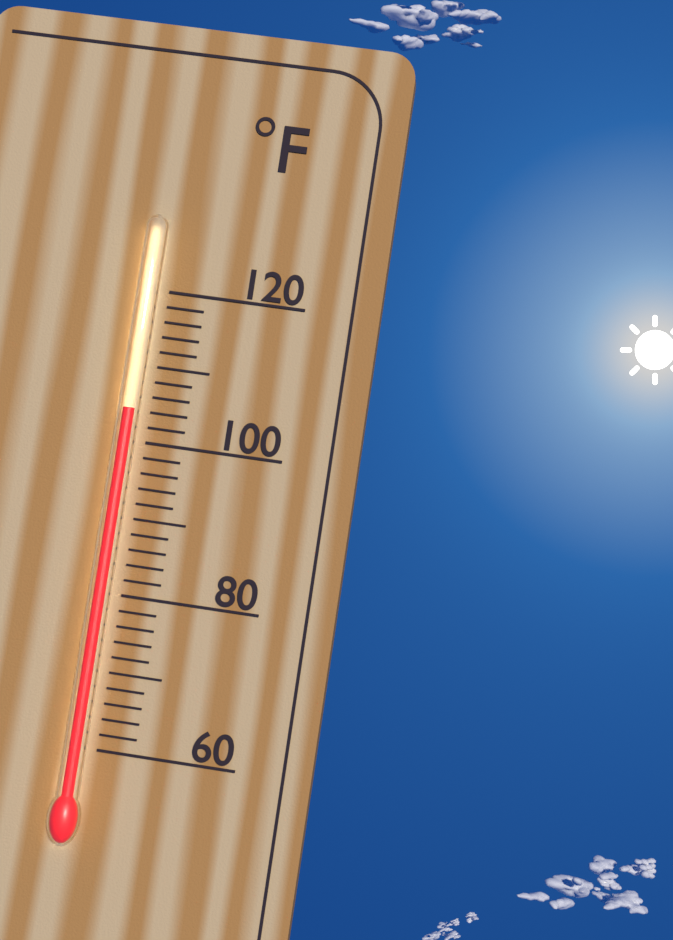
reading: 104 °F
